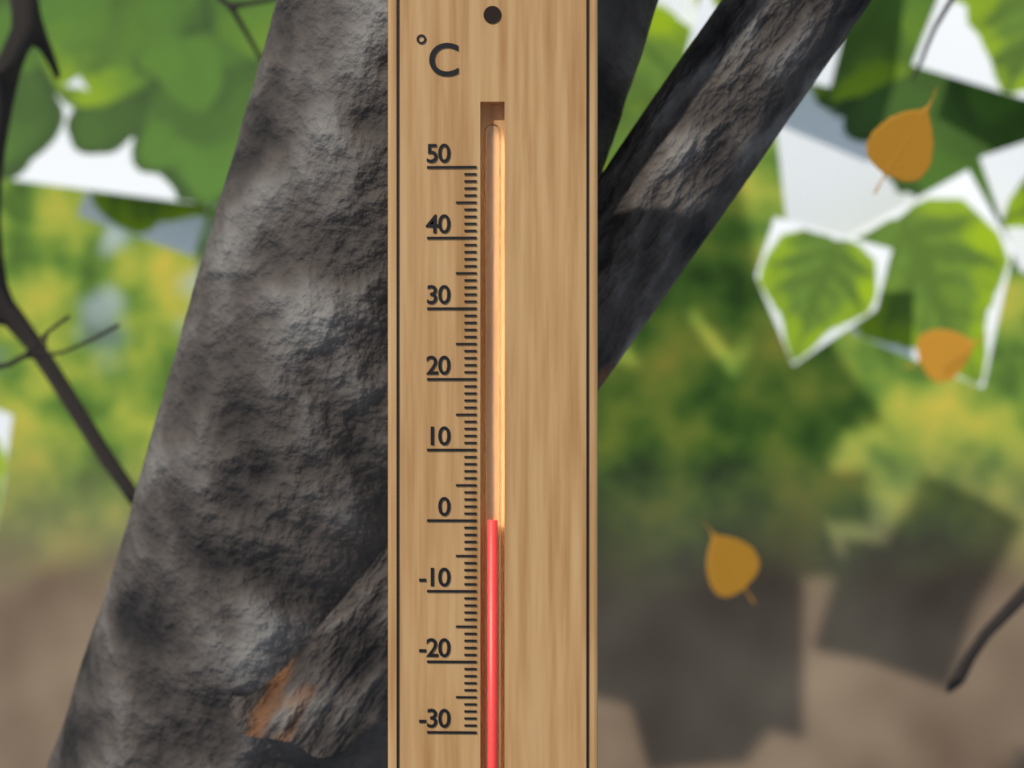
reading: 0 °C
